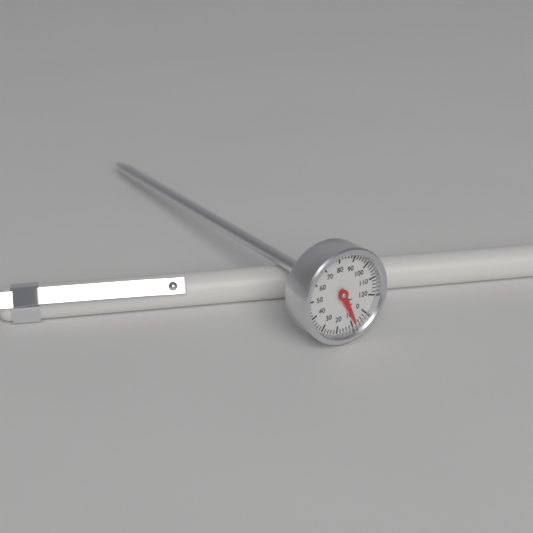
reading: 8 °C
